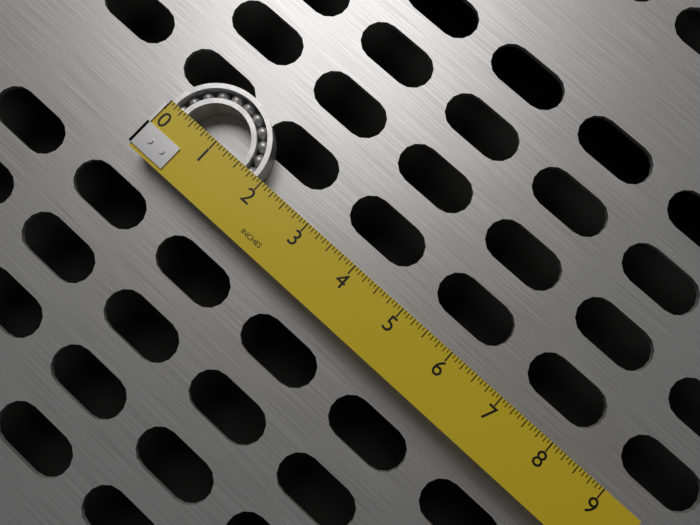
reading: 1.8750 in
